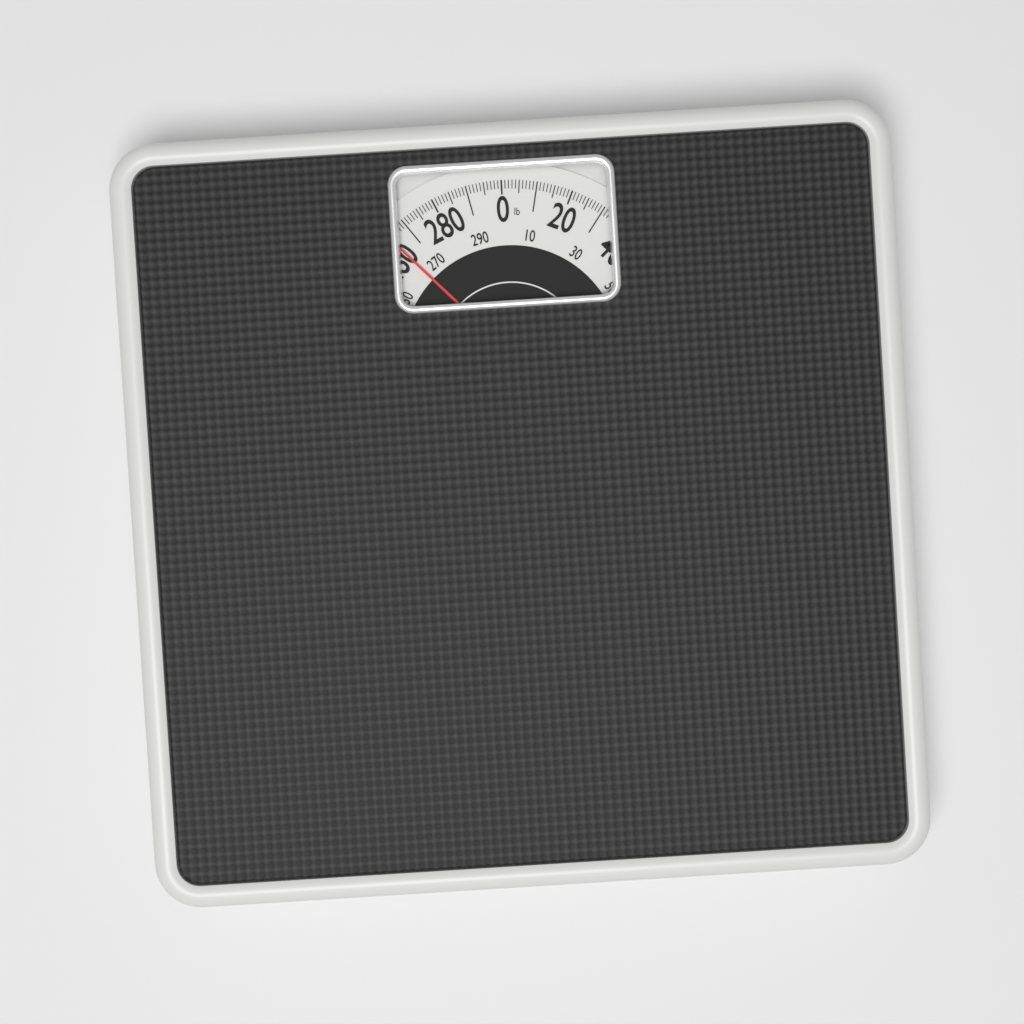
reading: 264 lb
